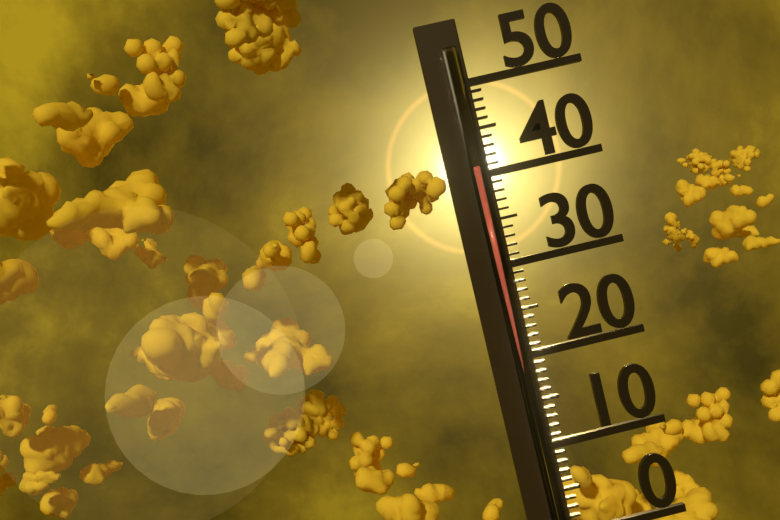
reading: 41 (no unit)
